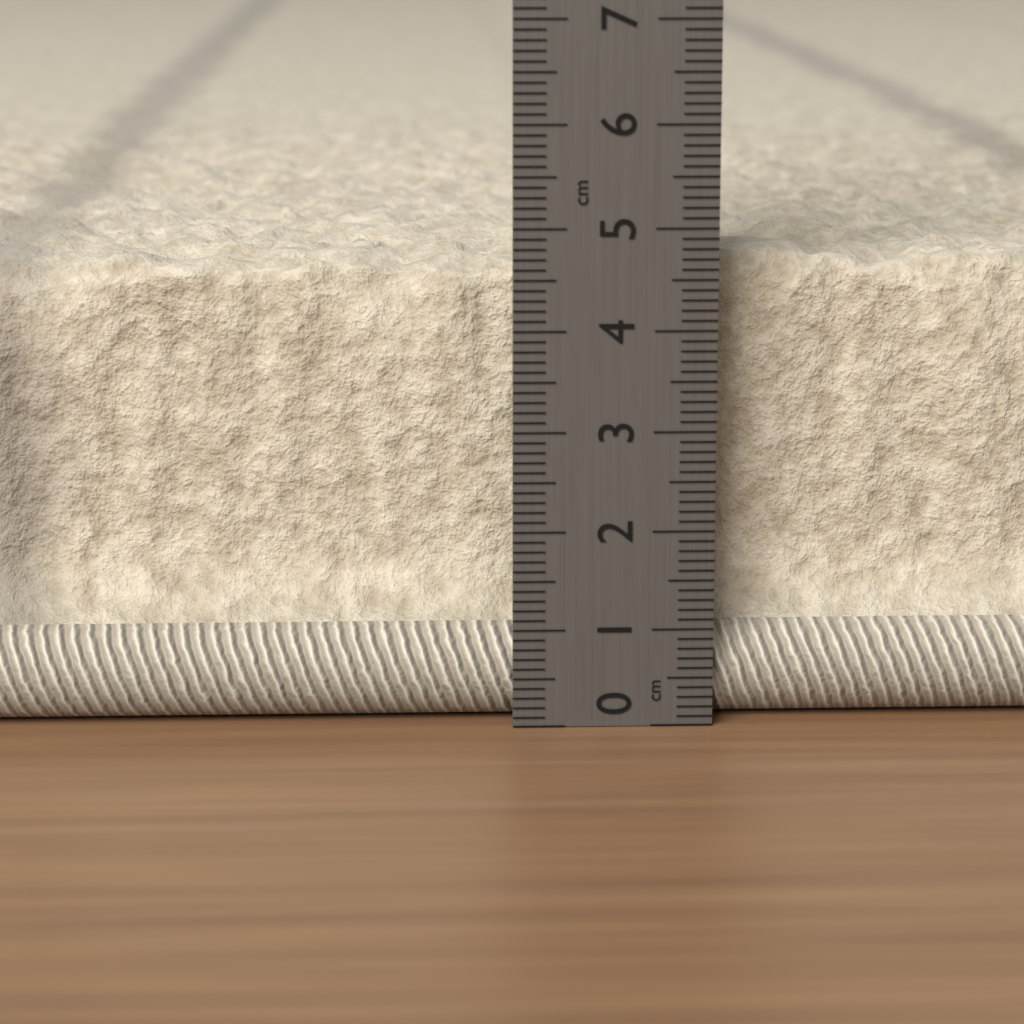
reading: 4.7 cm
